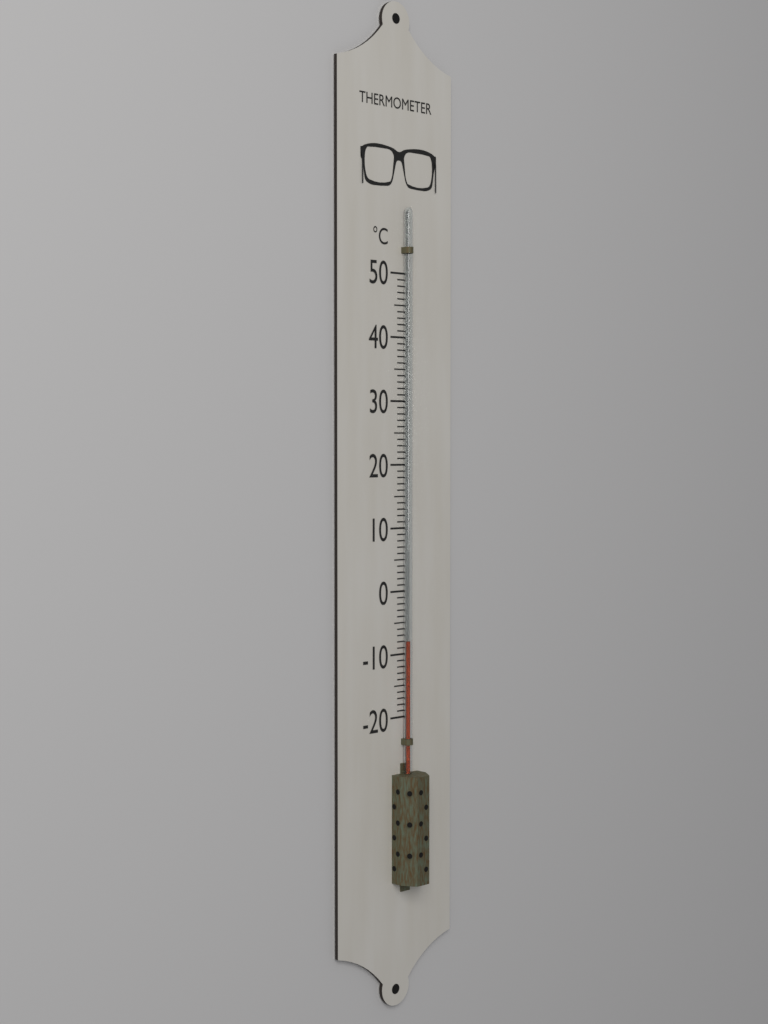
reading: -8 °C
